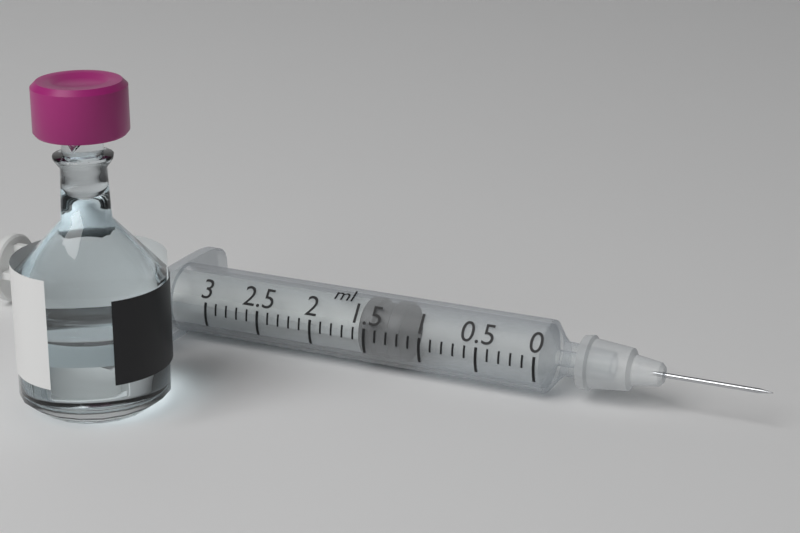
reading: 1.2 ml
